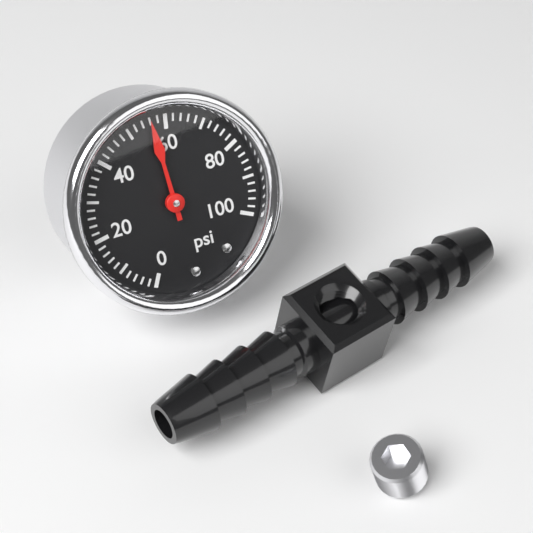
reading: 56 psi
